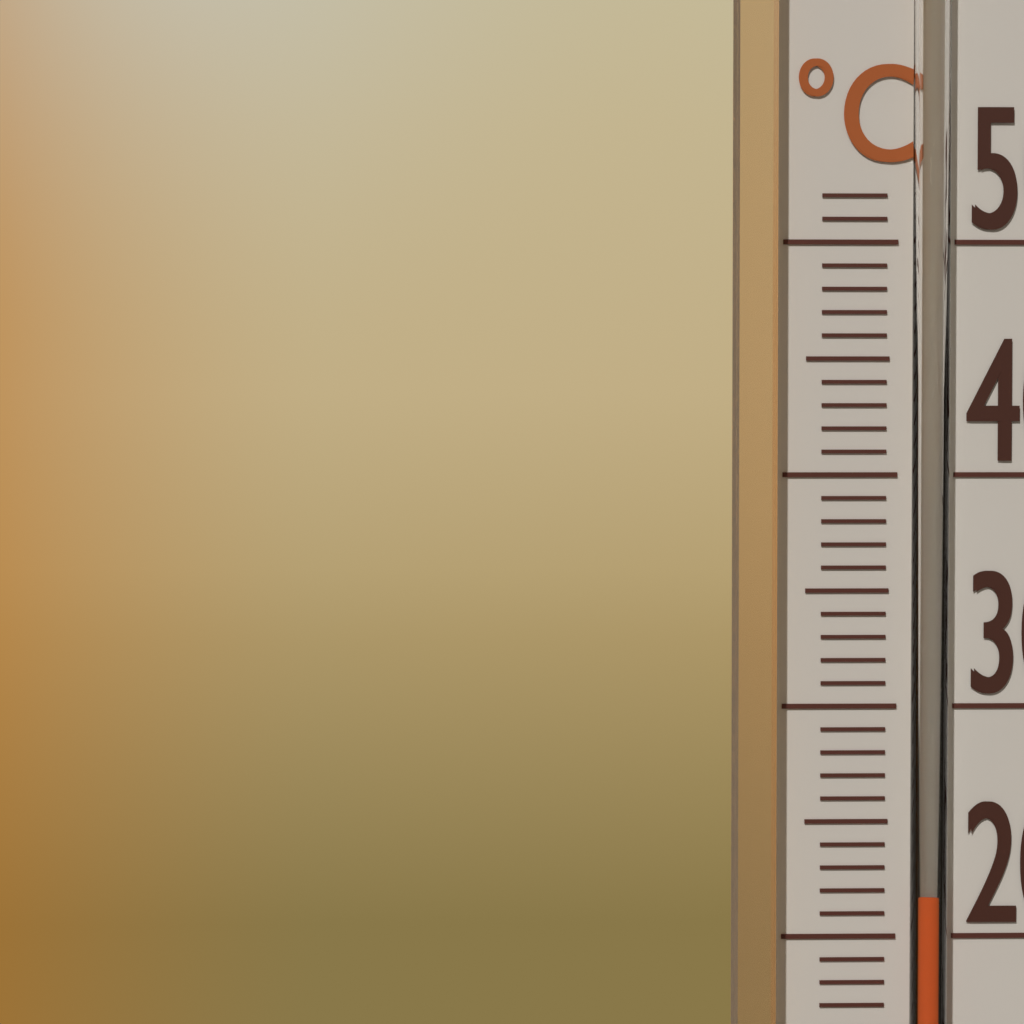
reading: 22 °C
